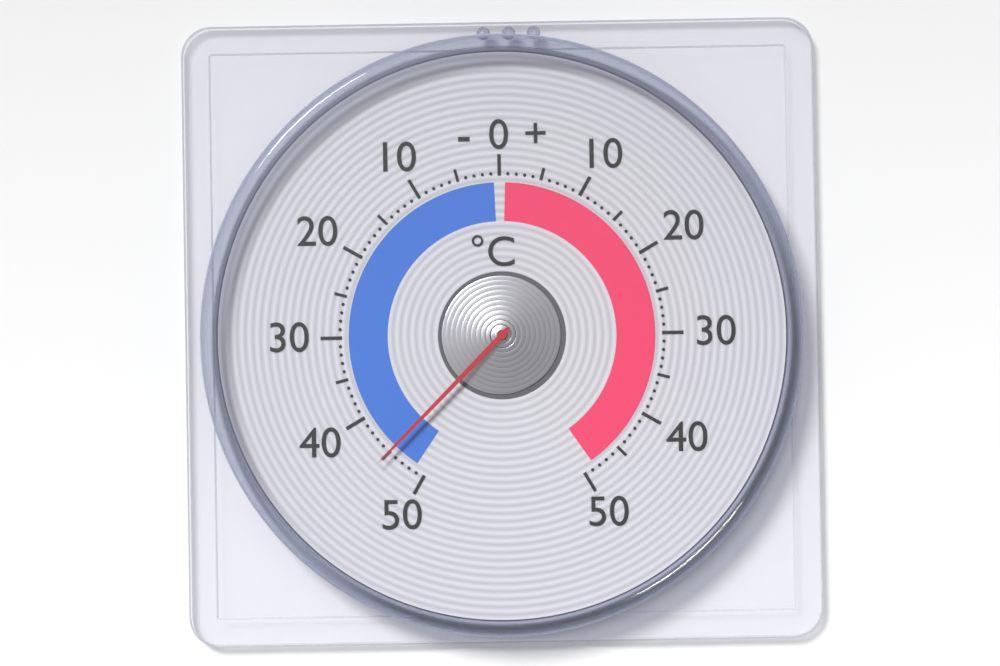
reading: -45 °C
